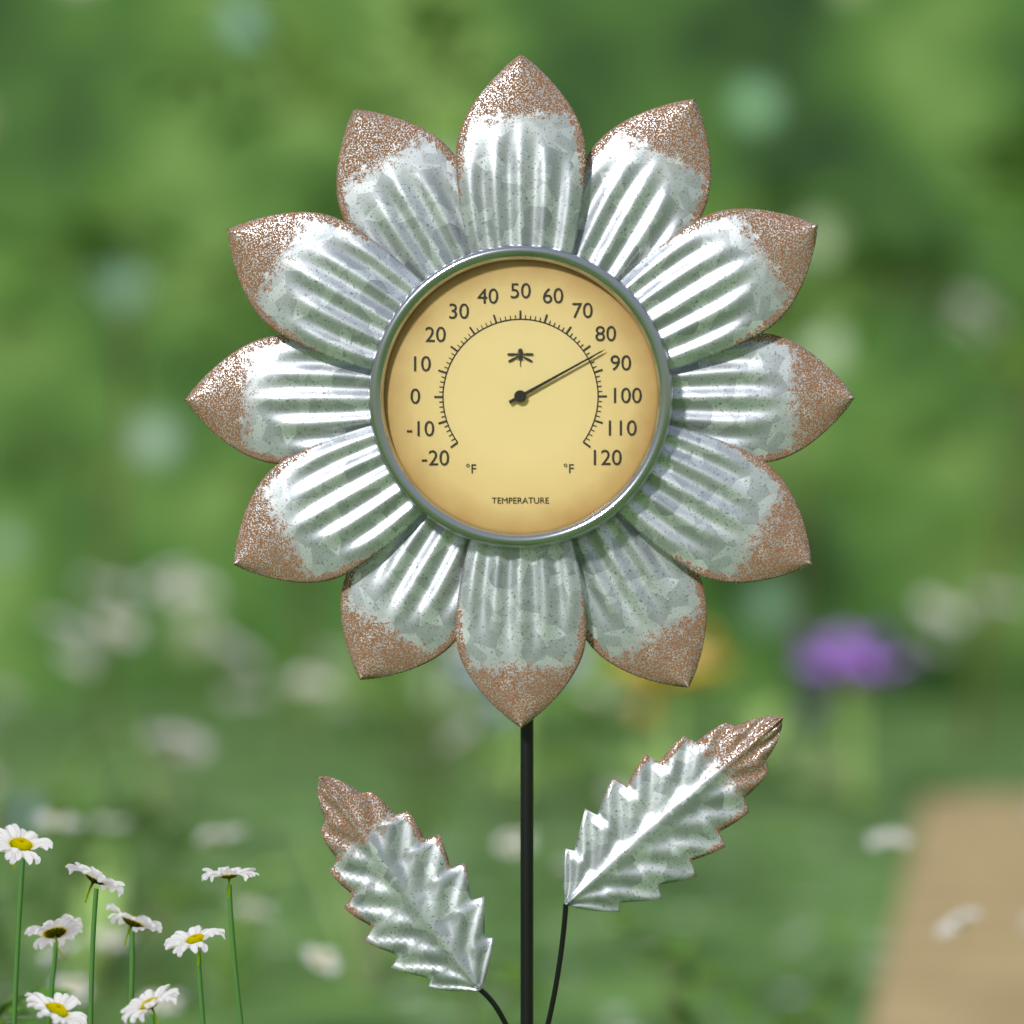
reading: 84 °F
